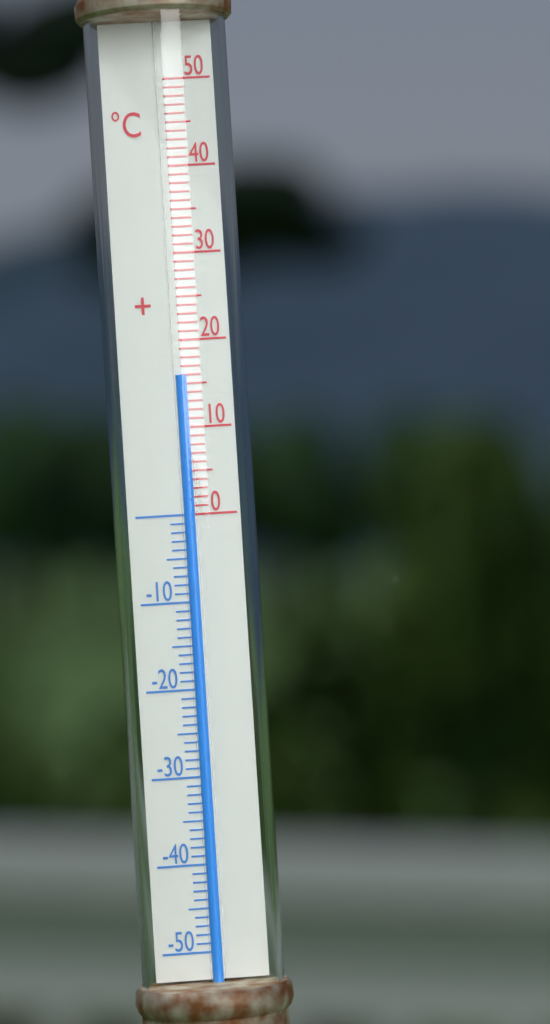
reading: 16 °C
